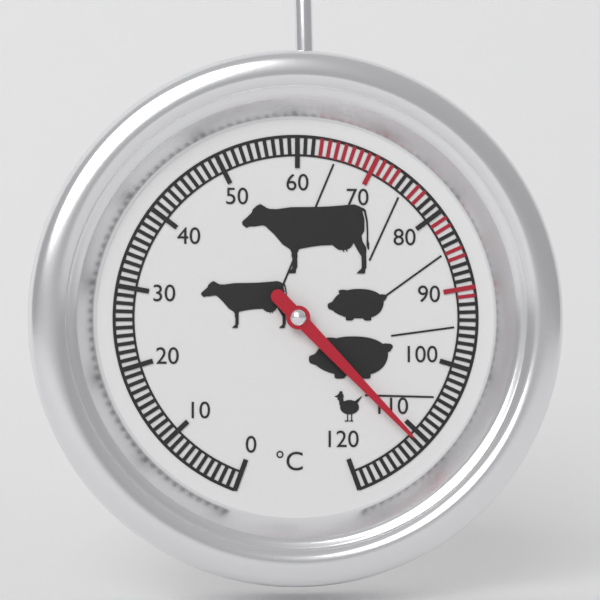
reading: 111 °C
